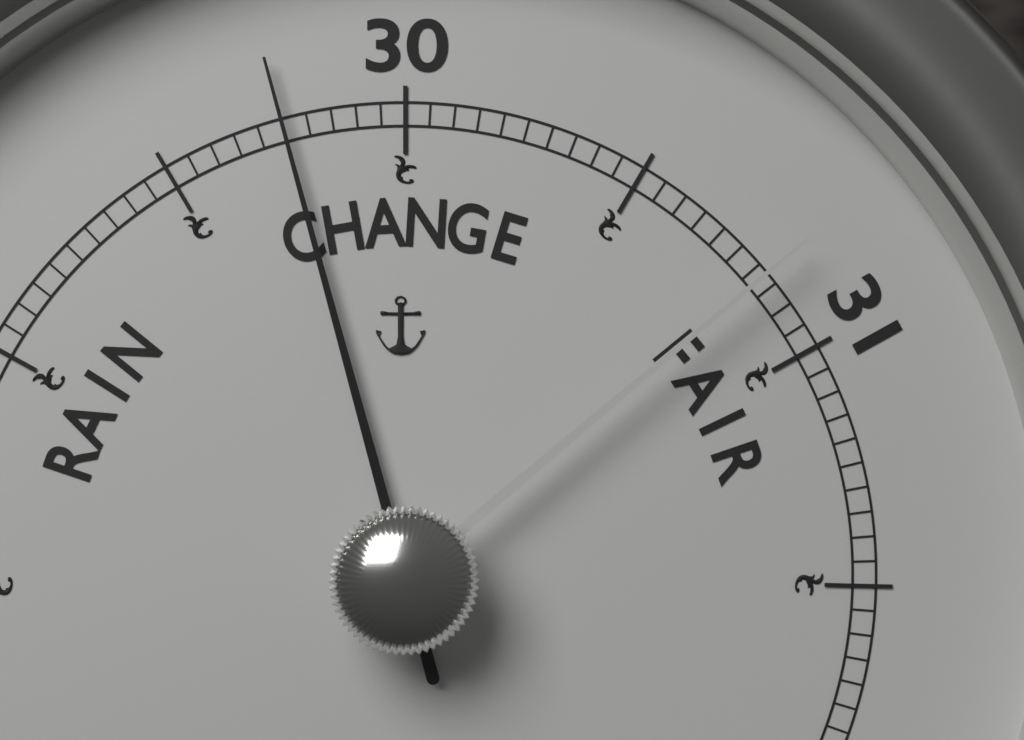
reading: 29.75 (no unit)
